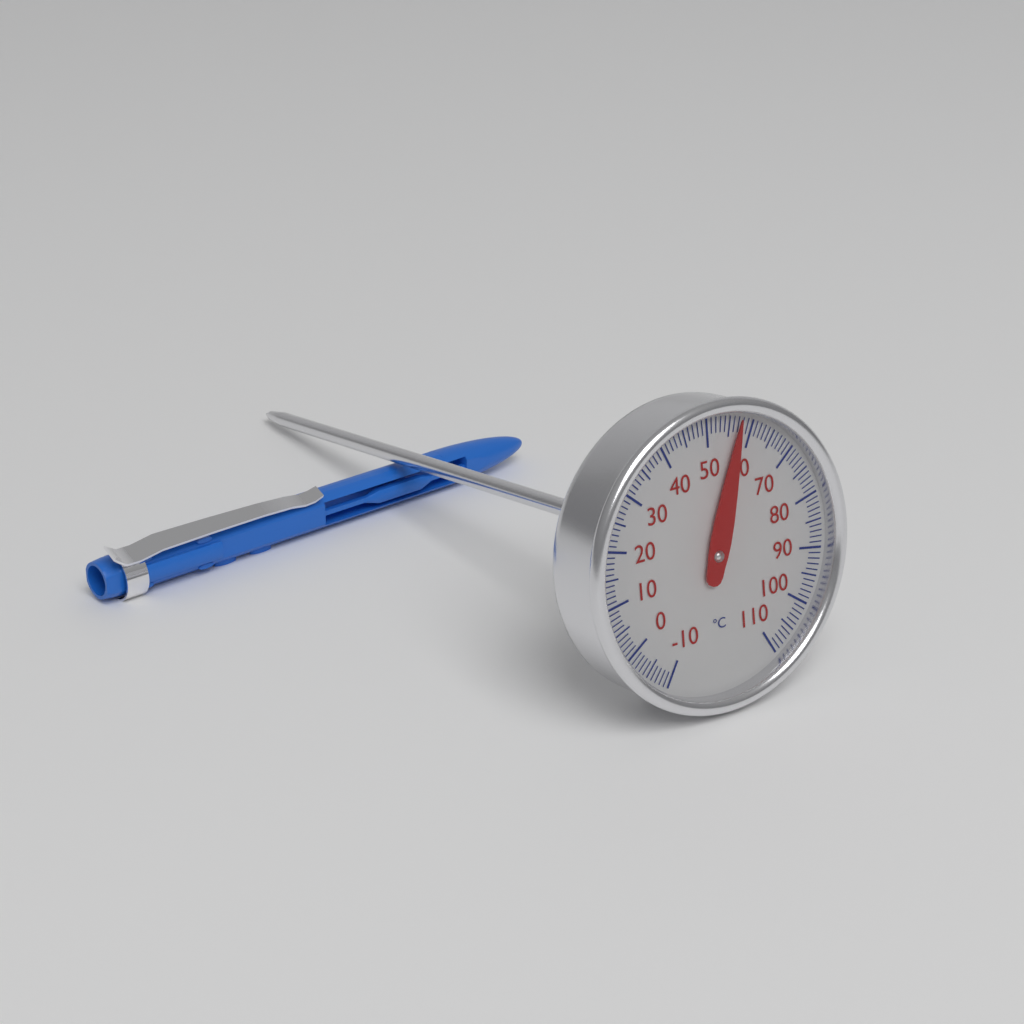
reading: 57 °C
